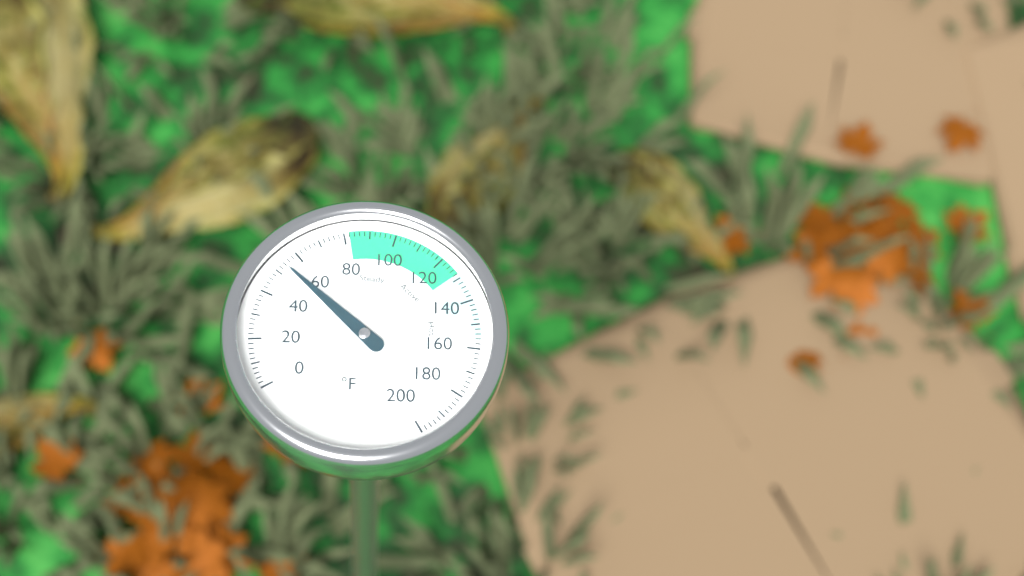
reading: 54 °F
